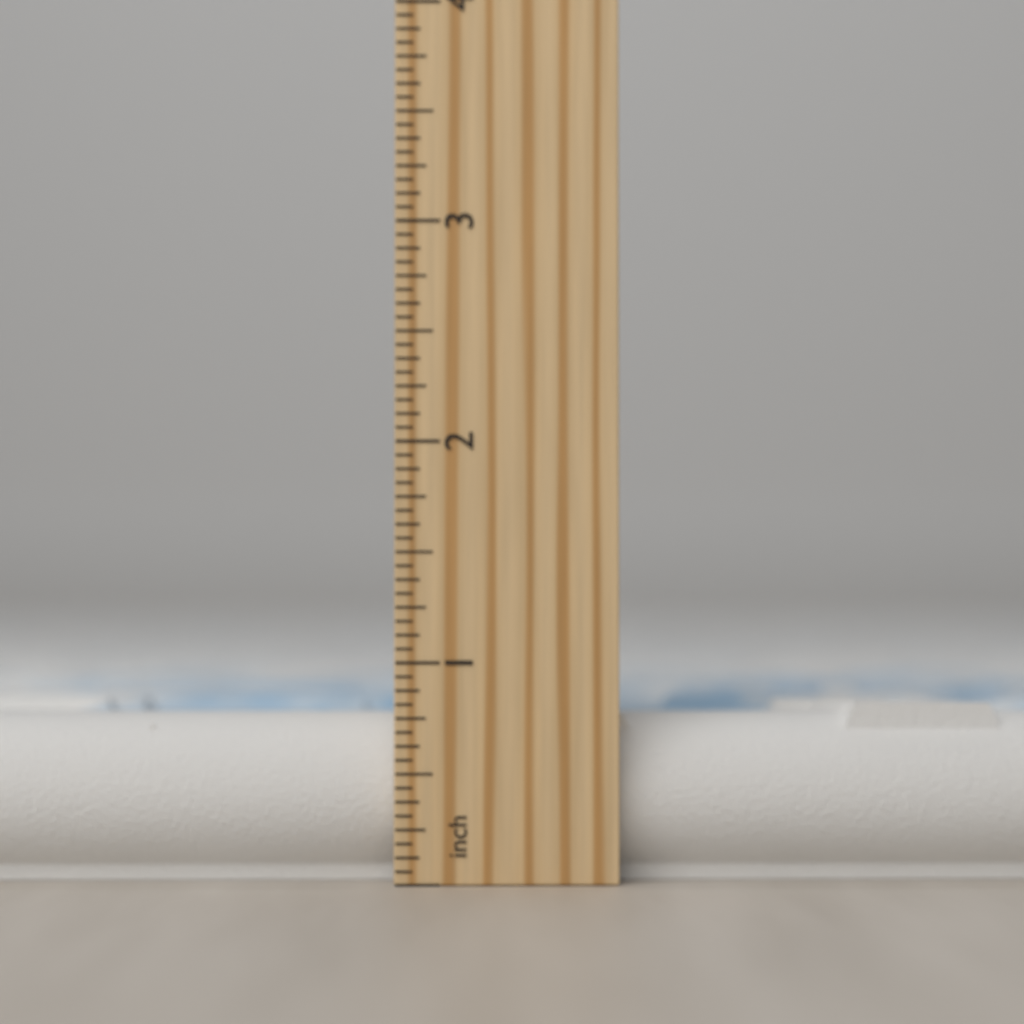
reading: 0.8125 inch
